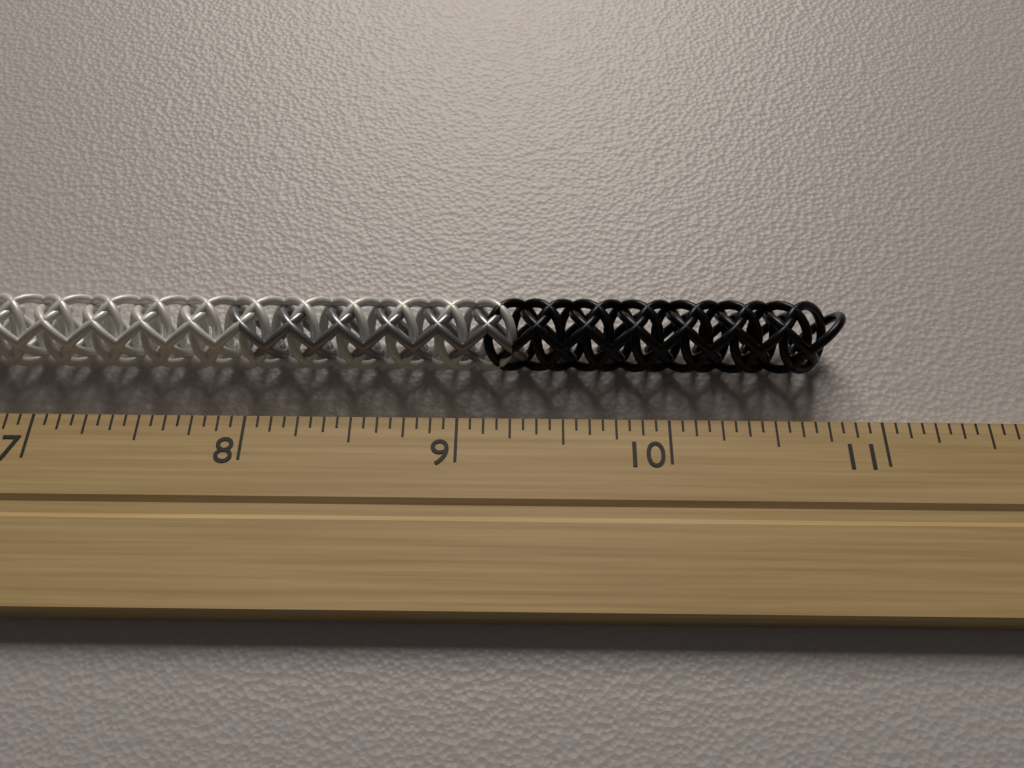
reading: 10.8750 inch
